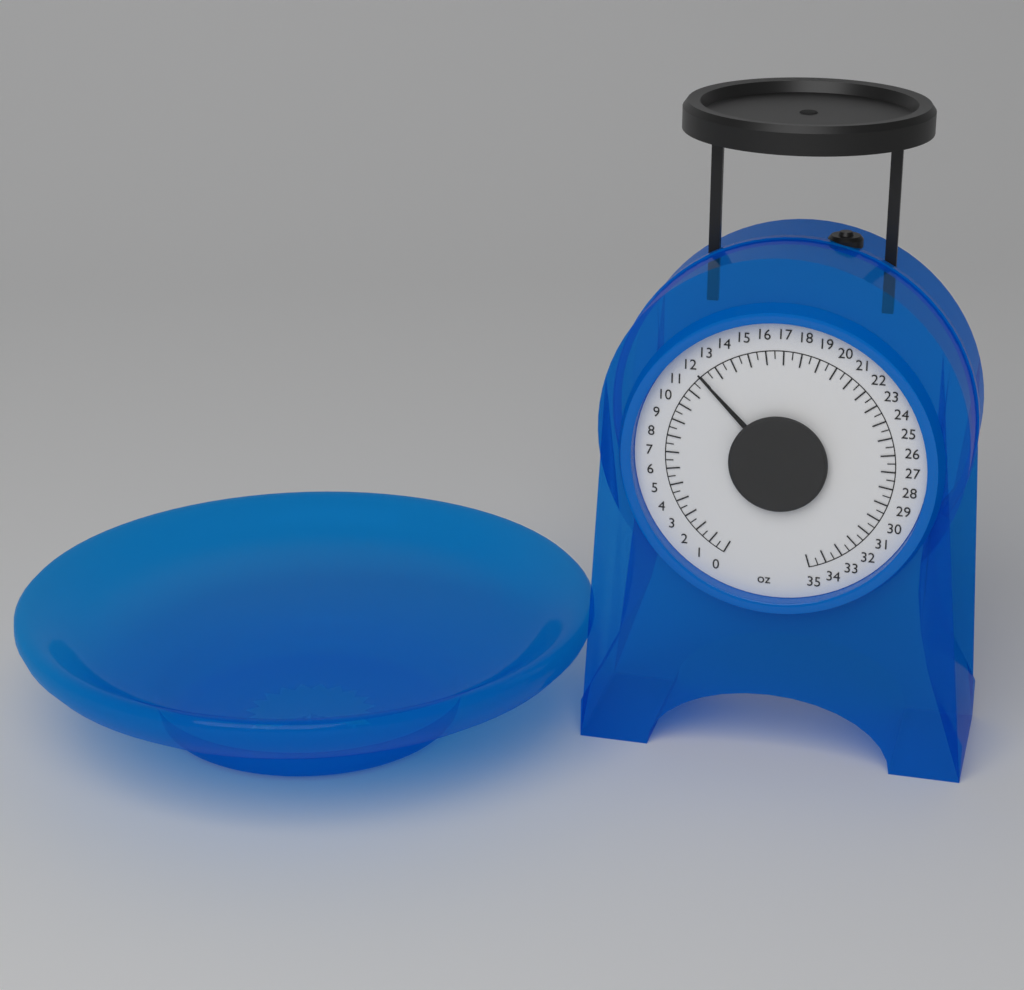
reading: 12.0 oz
